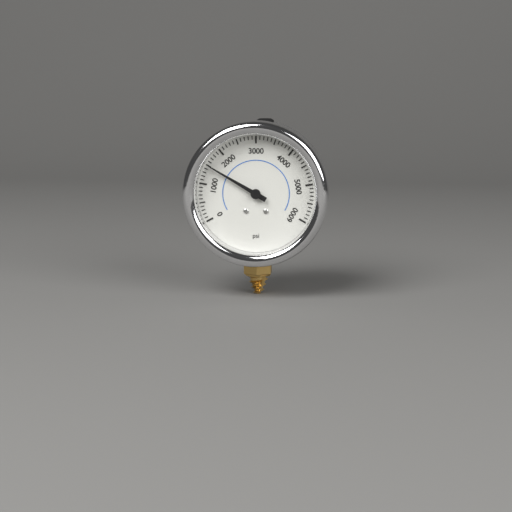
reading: 1500 psi
